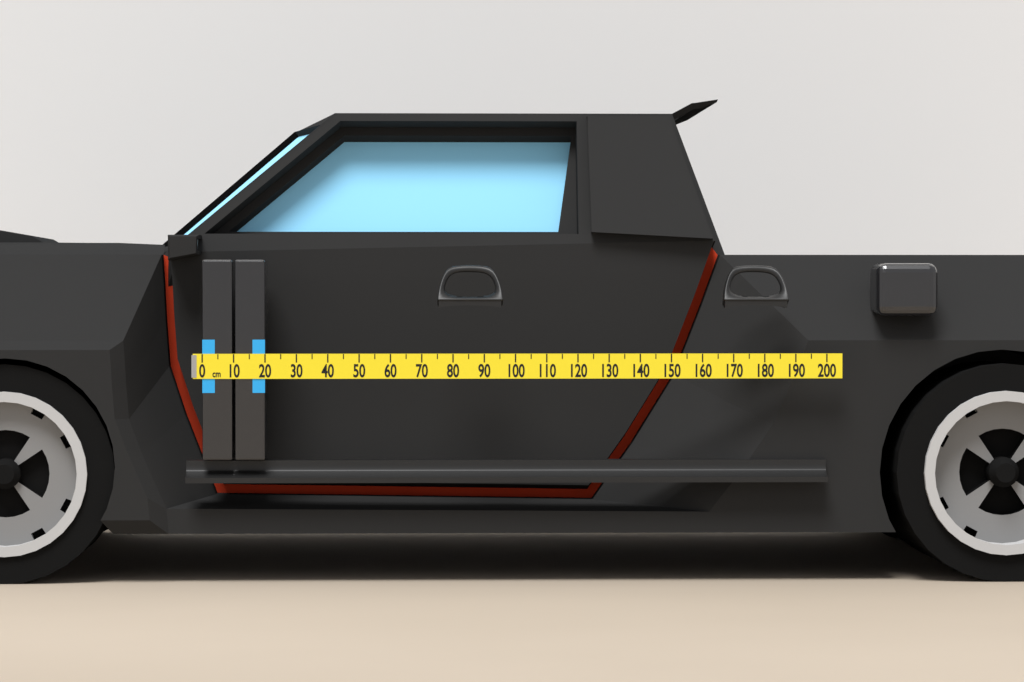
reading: 20 cm
